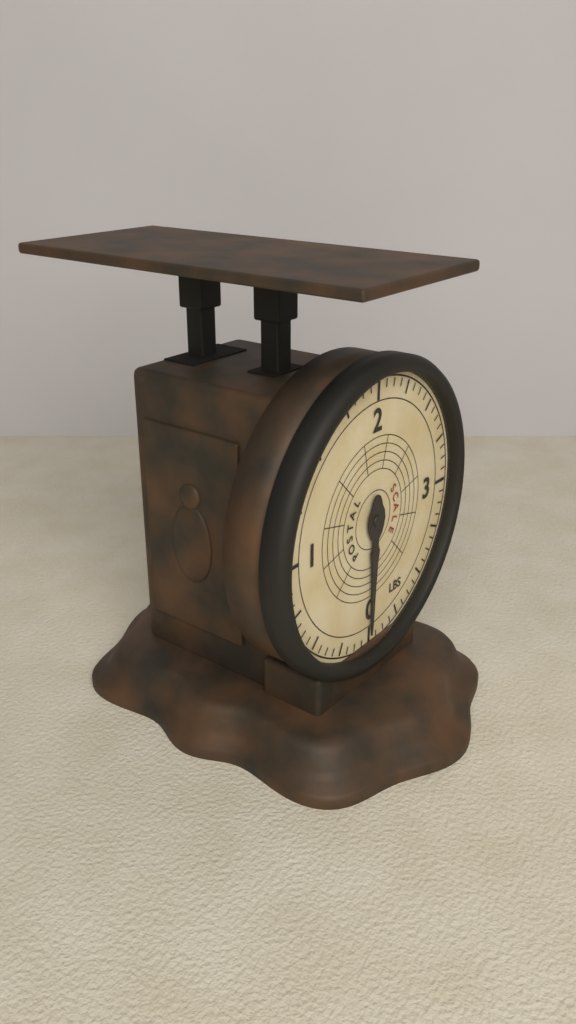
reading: 0.0000 lb
